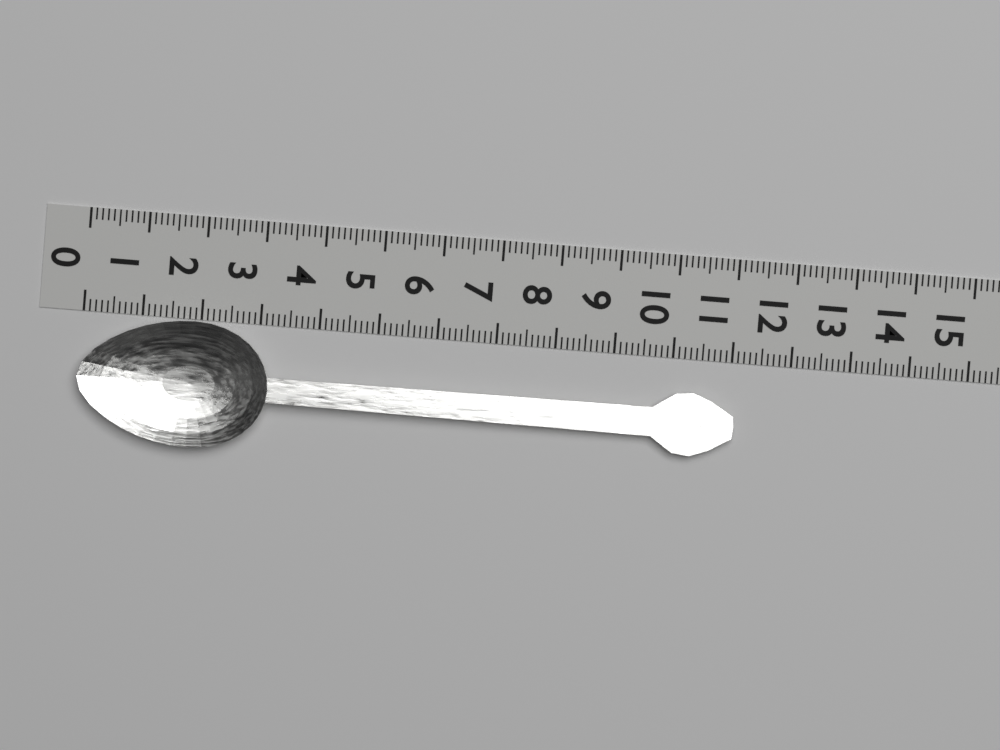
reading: 11.1 (no unit)
